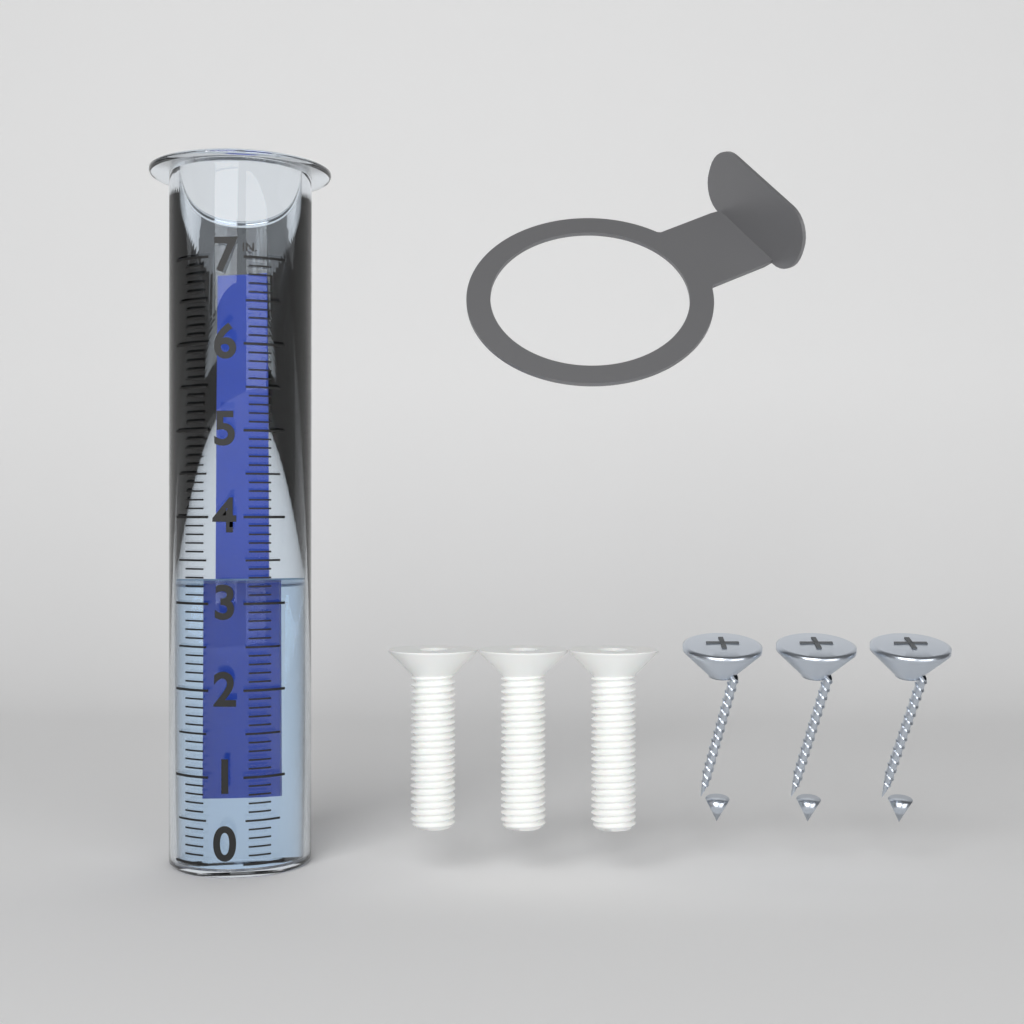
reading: 3.3 in
